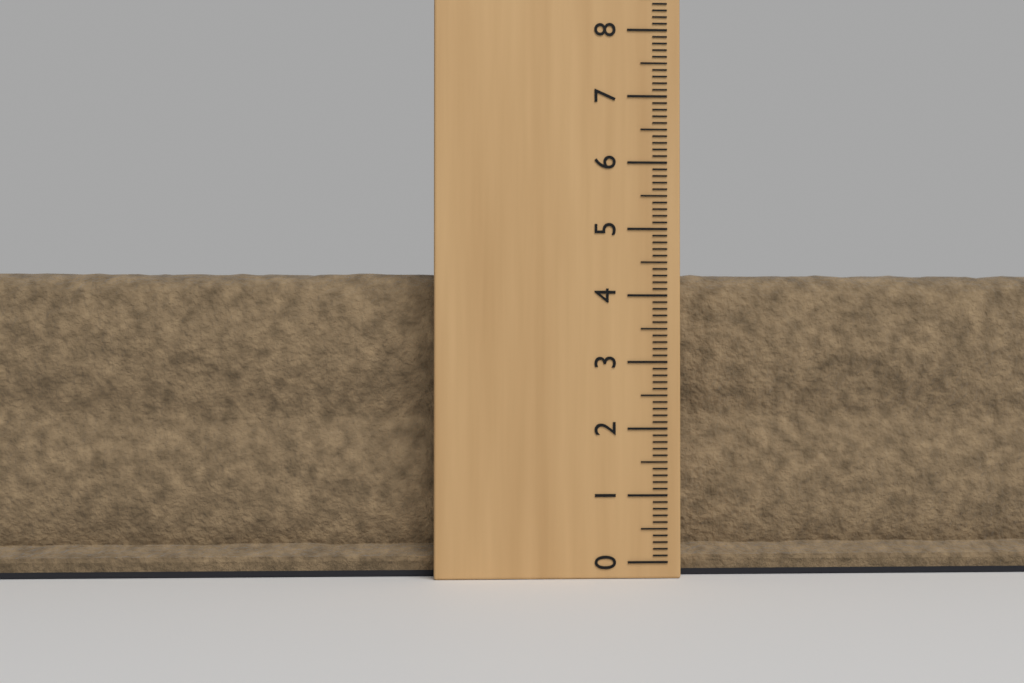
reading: 4.4 (no unit)
